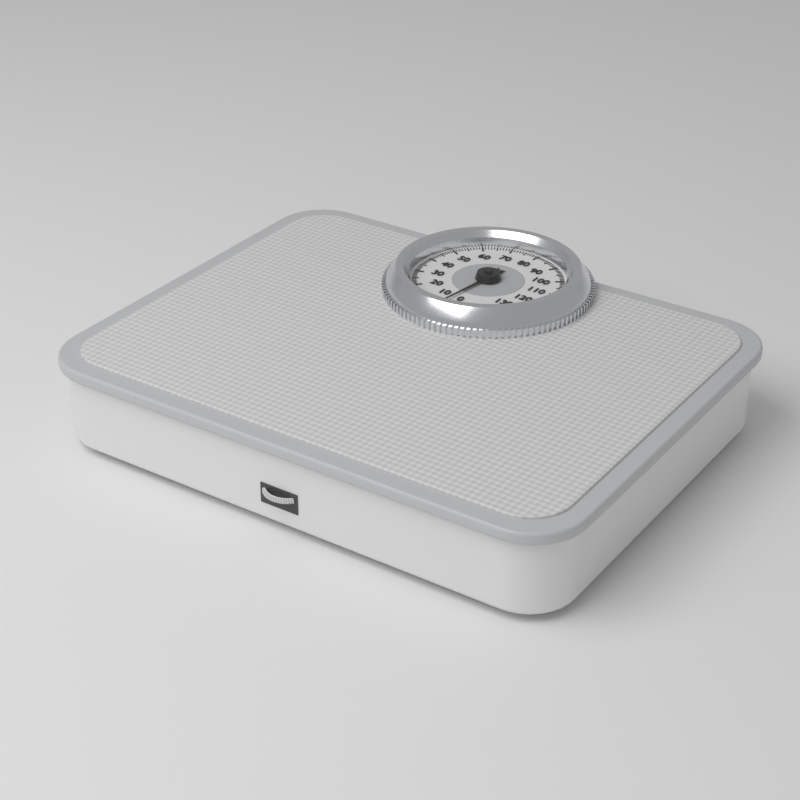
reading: 4 kg
